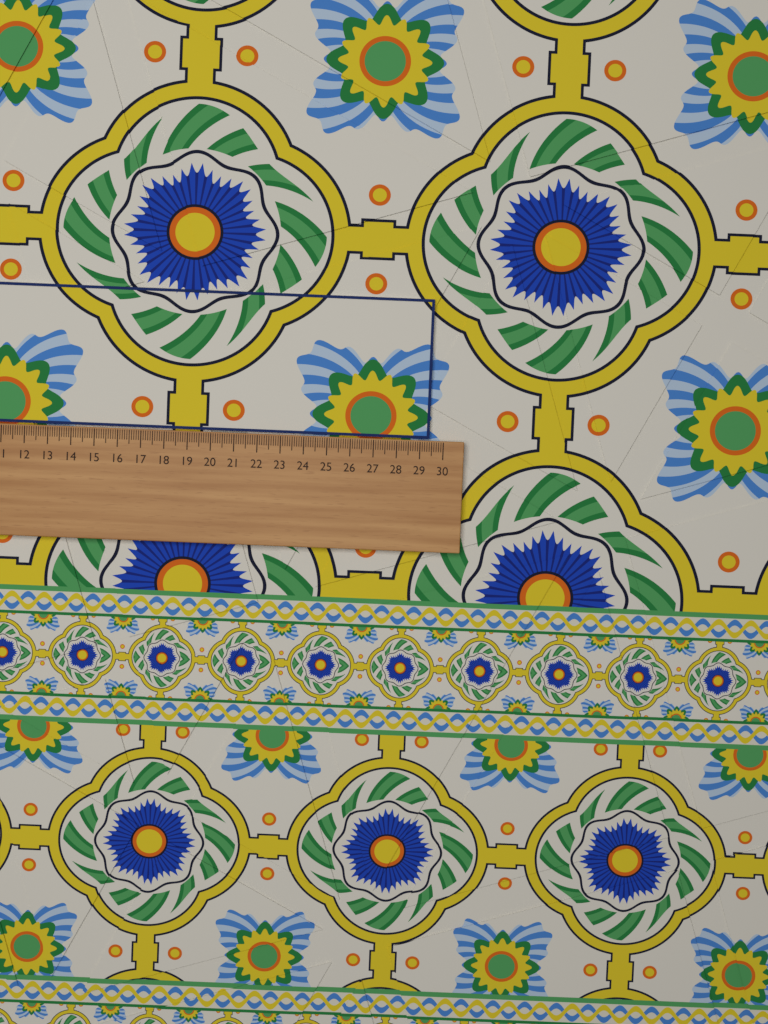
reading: 29.4 (no unit)
